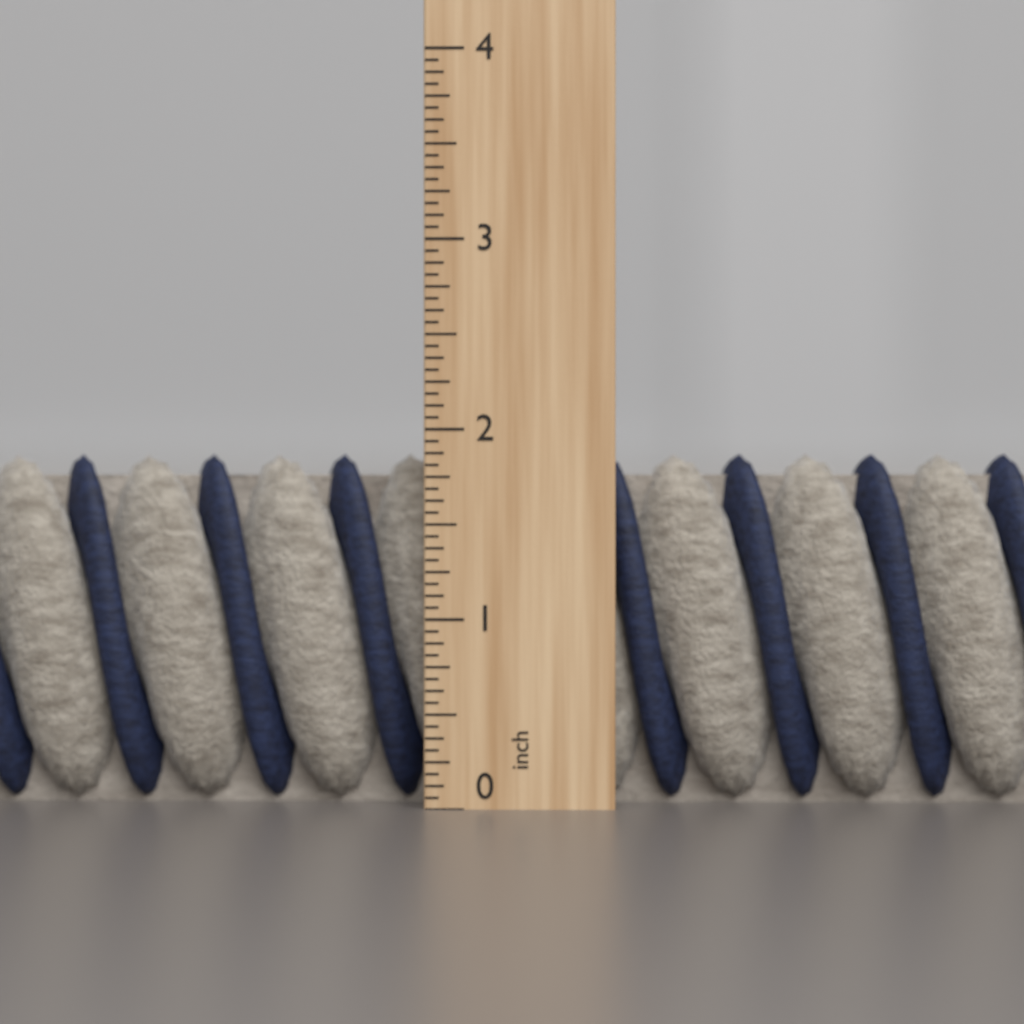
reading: 1.8750 inch
